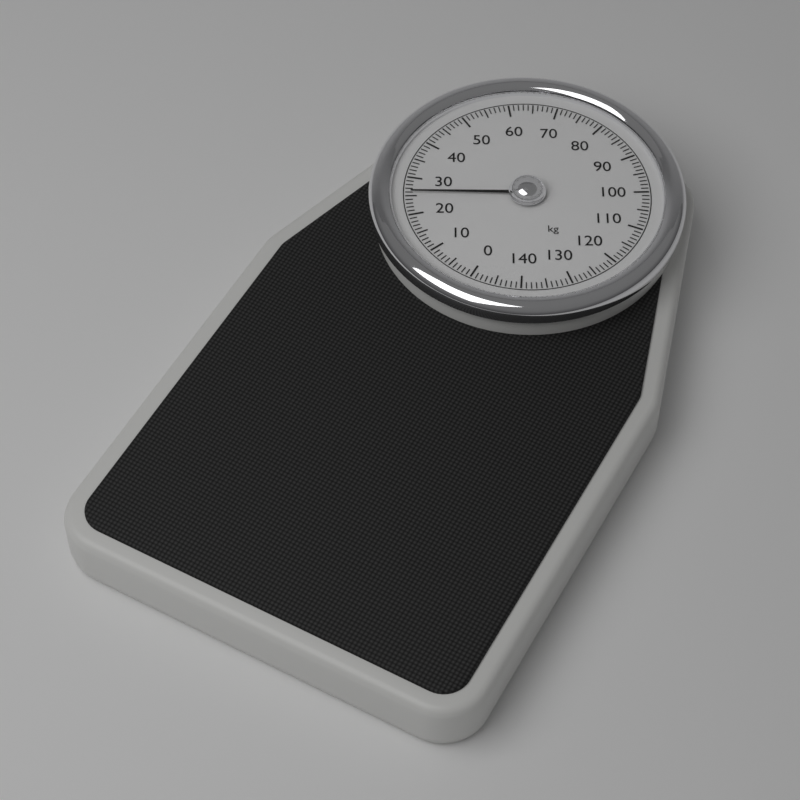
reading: 26 kg
